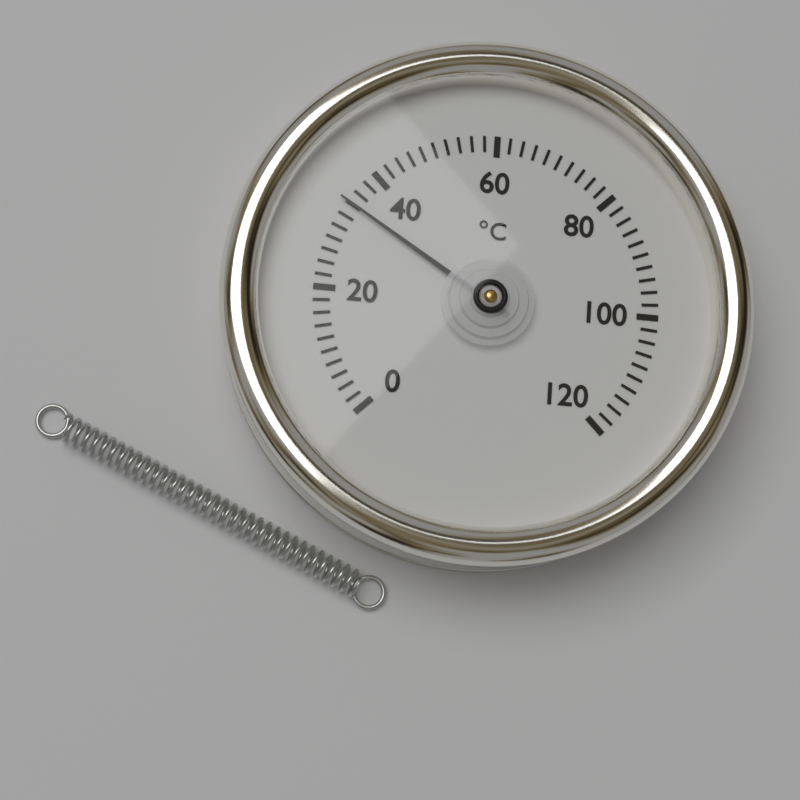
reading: 34 °C
